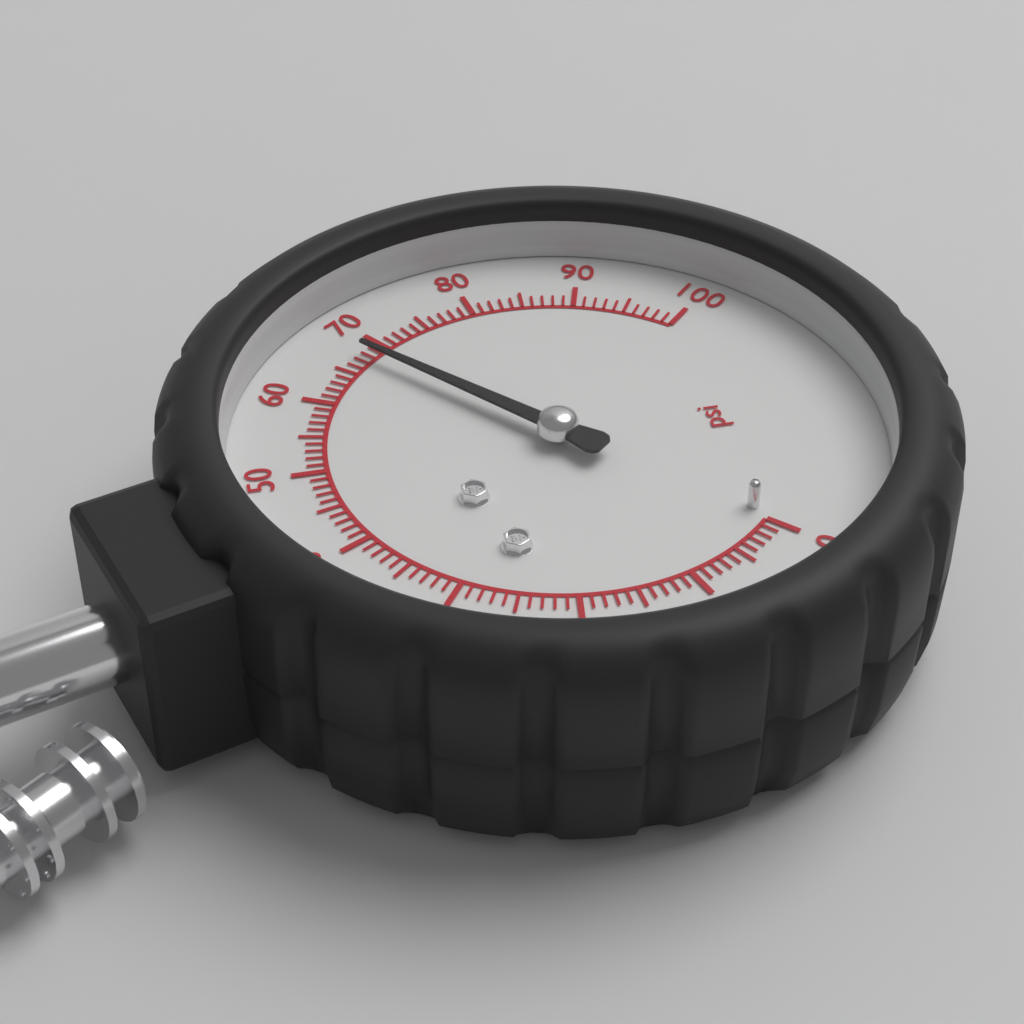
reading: 68 psi
